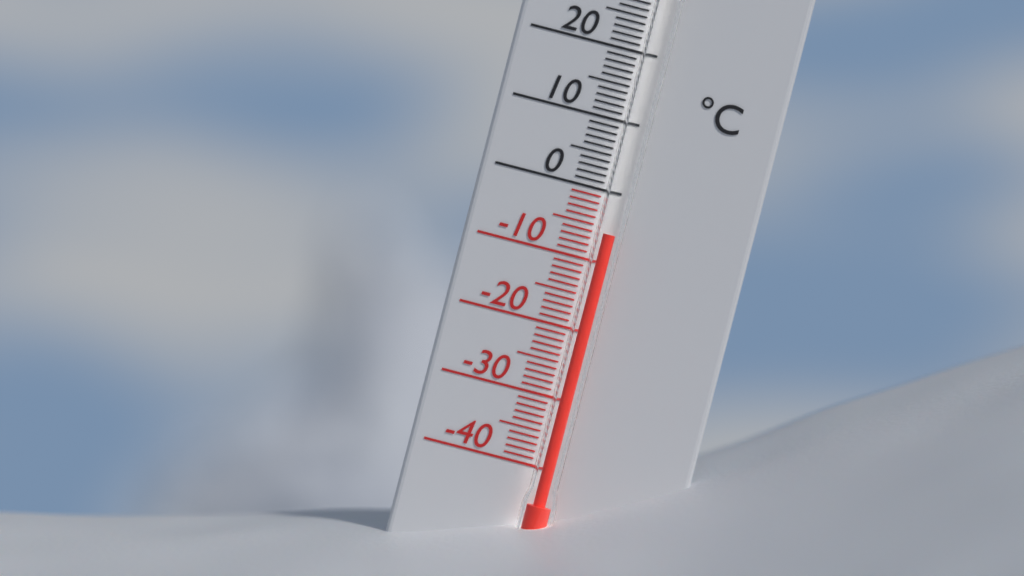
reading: -6 °C
